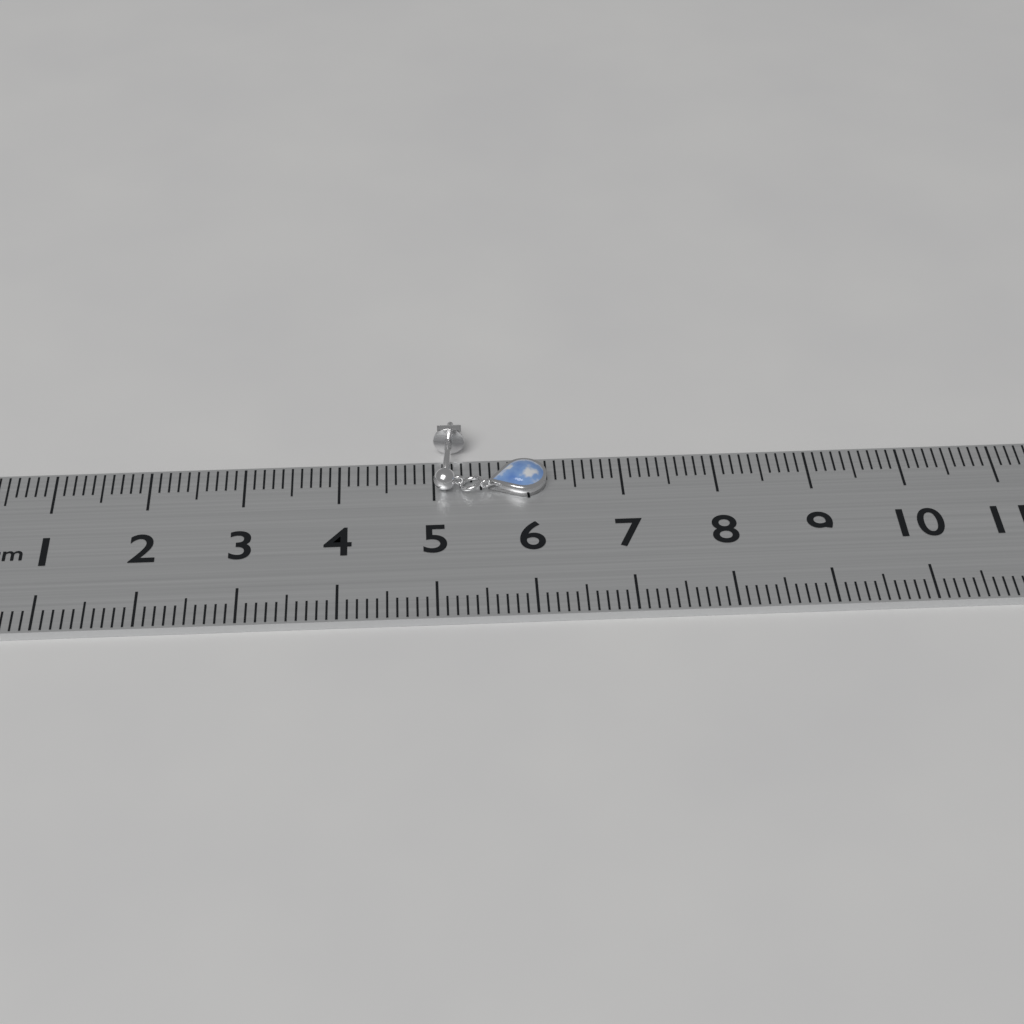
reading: 6.2 cm
